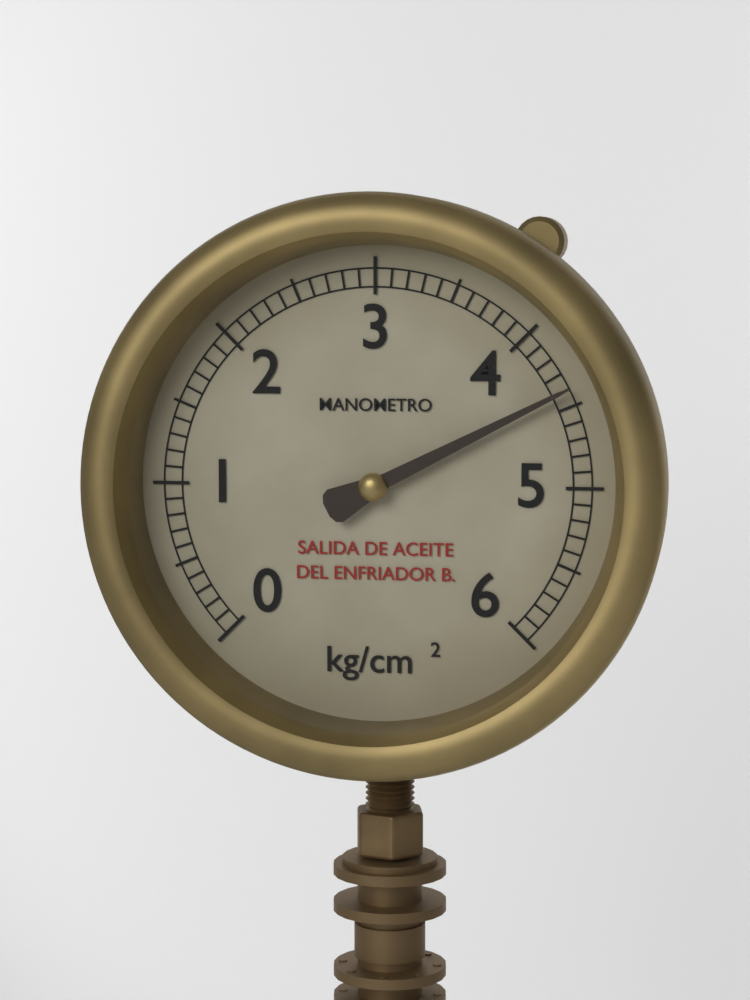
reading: 4.4 kg/cm²
